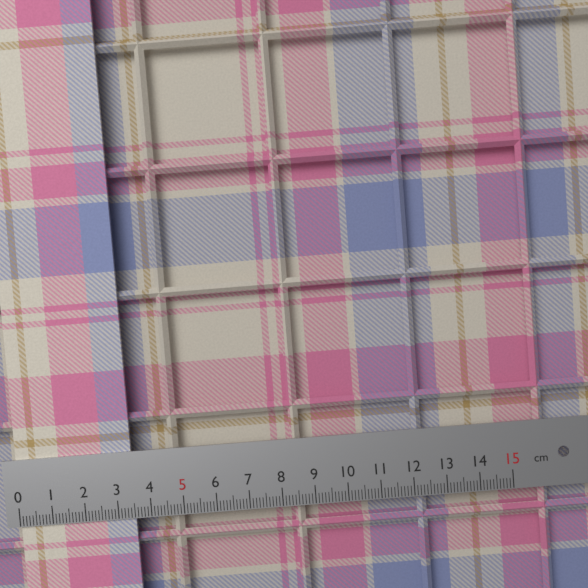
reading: 3.5 cm
